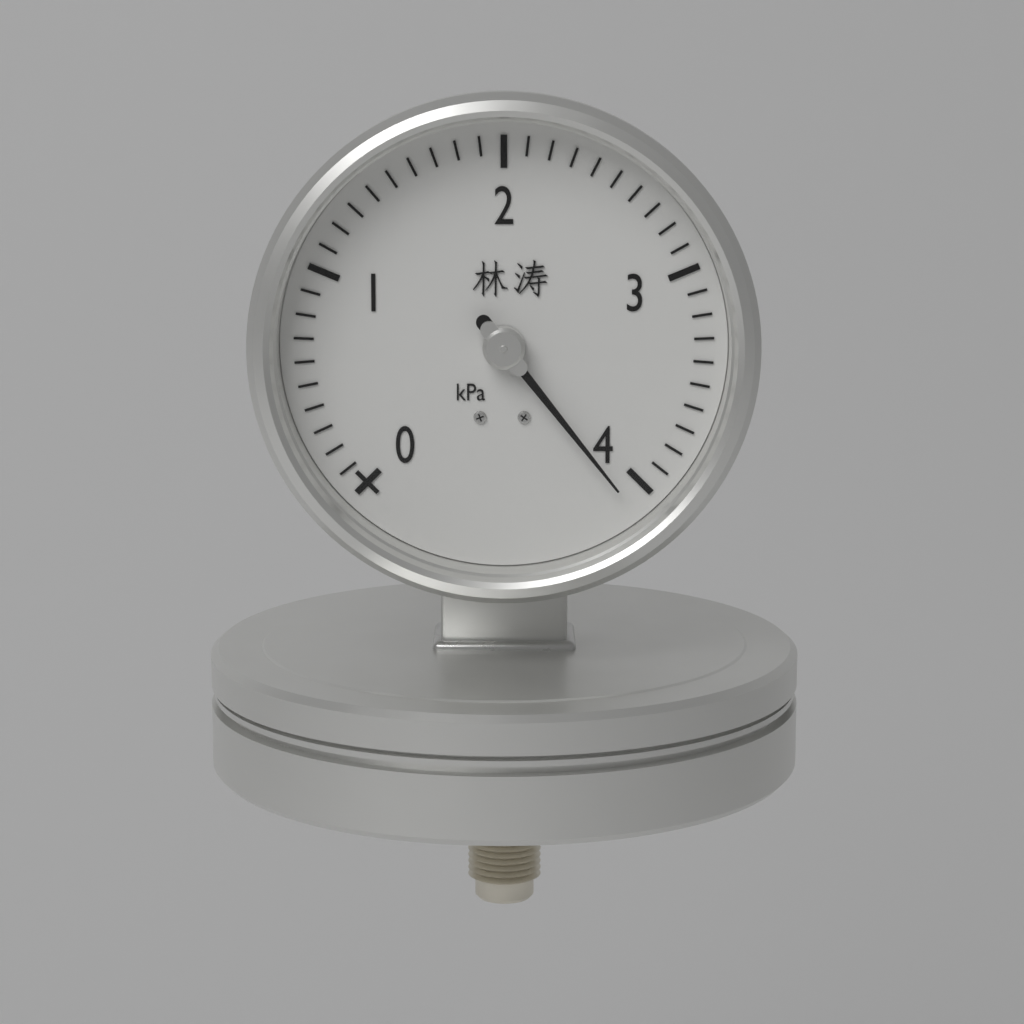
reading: 4.1 kPa
